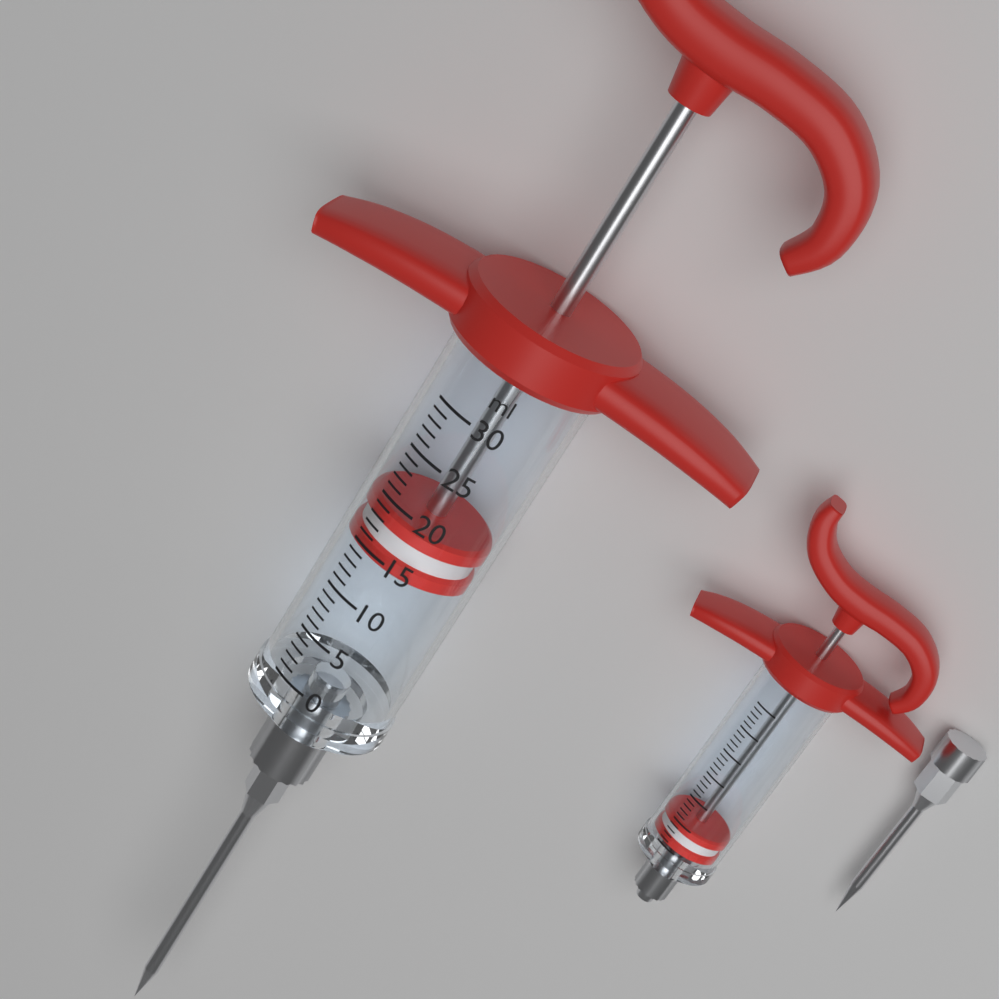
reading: 14 ml
